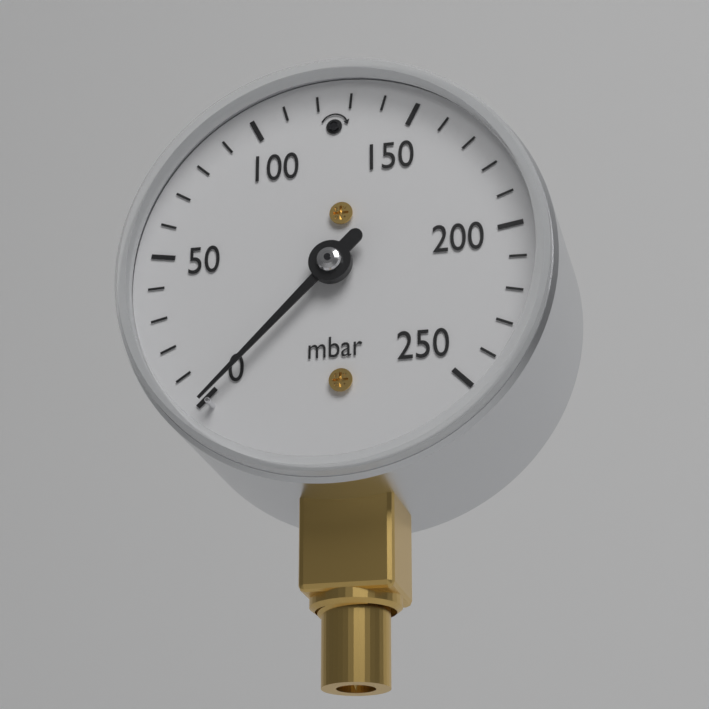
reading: 0 mbar
